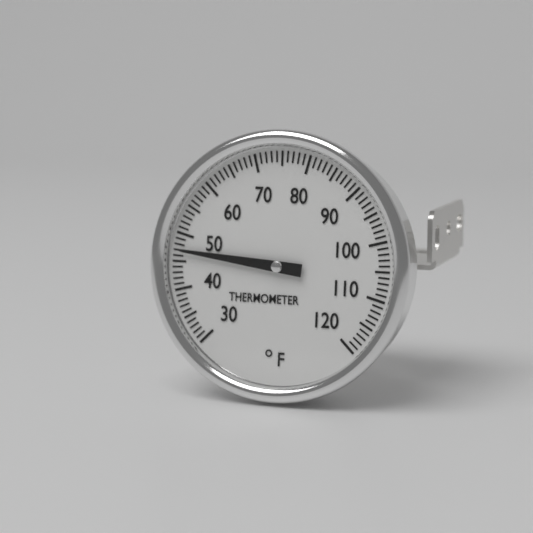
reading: 47 °F
